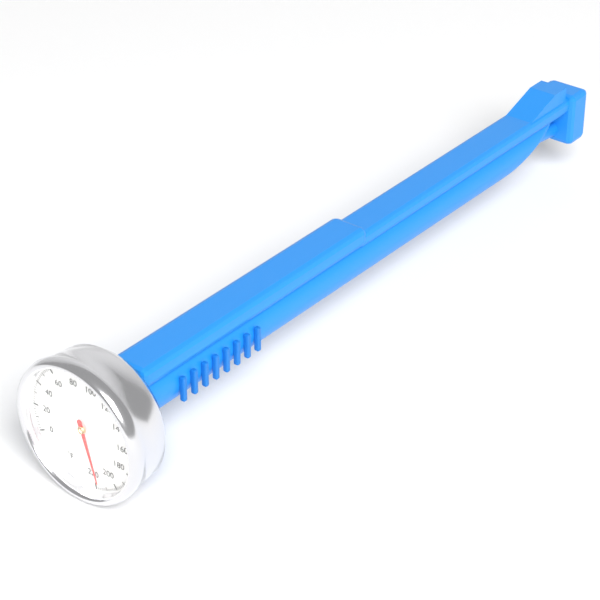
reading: 216 °F
